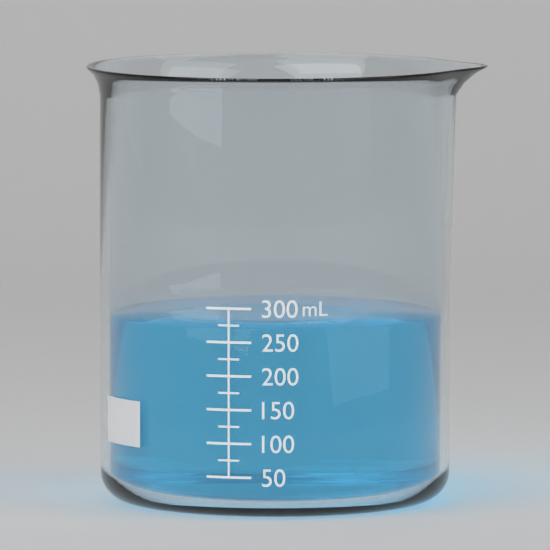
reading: 270 mL
